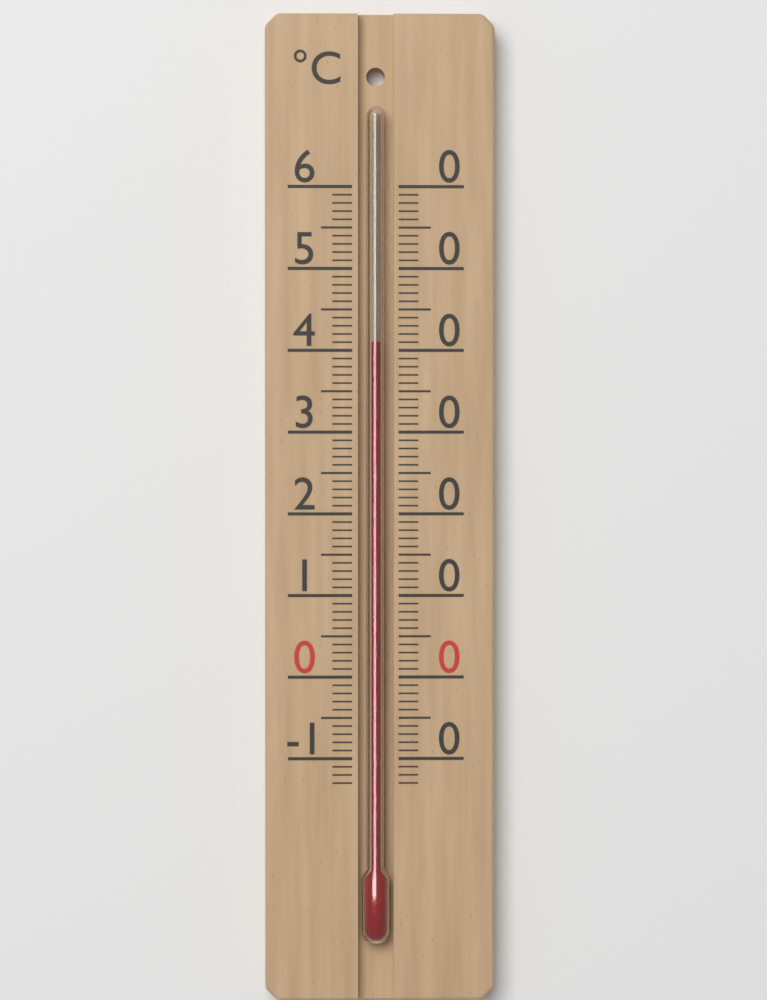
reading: 41 °C
